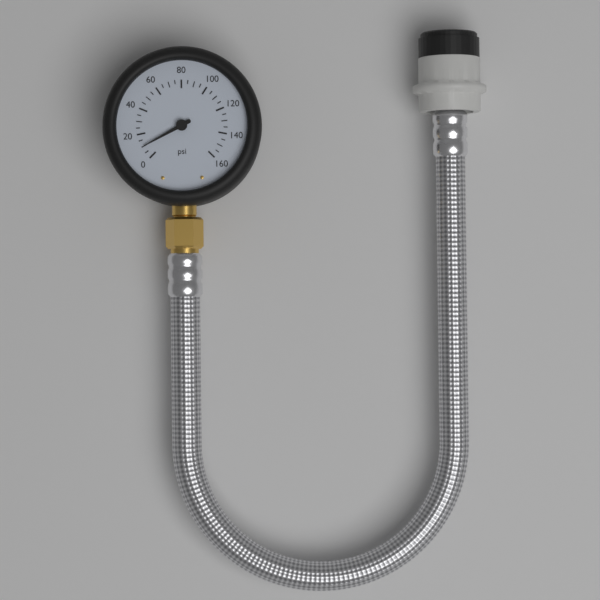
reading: 10 psi
